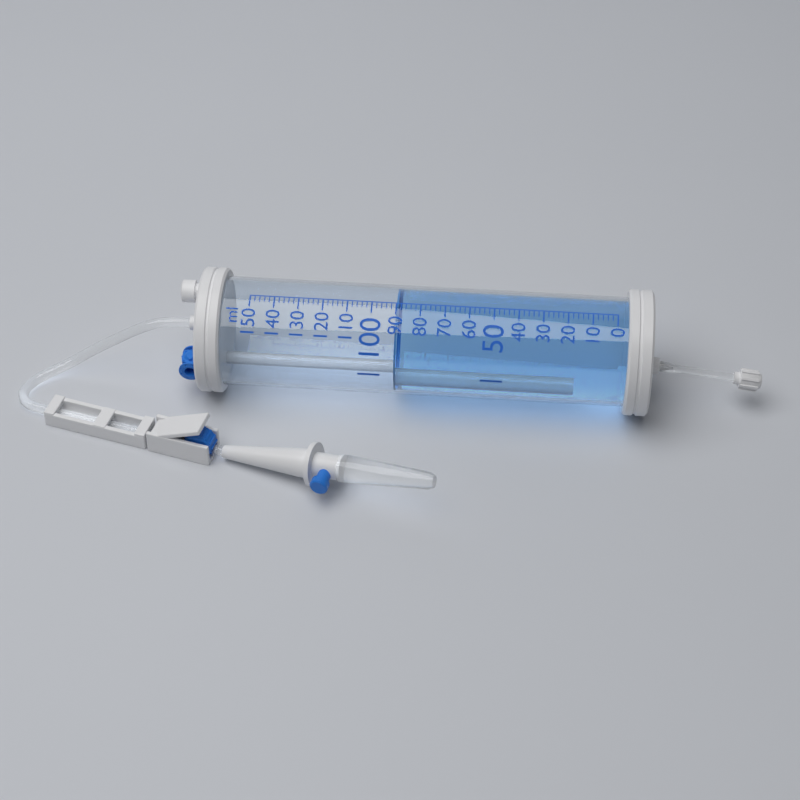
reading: 90 ml
